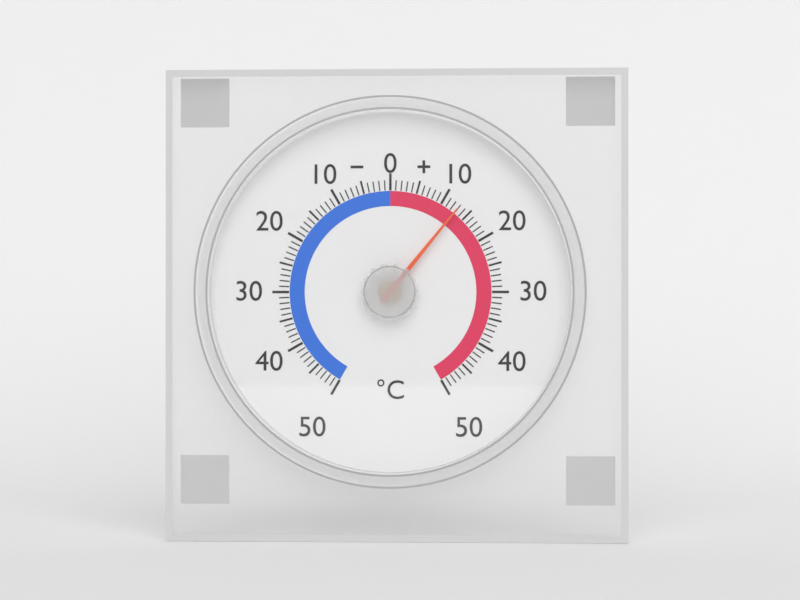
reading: 13 °C
